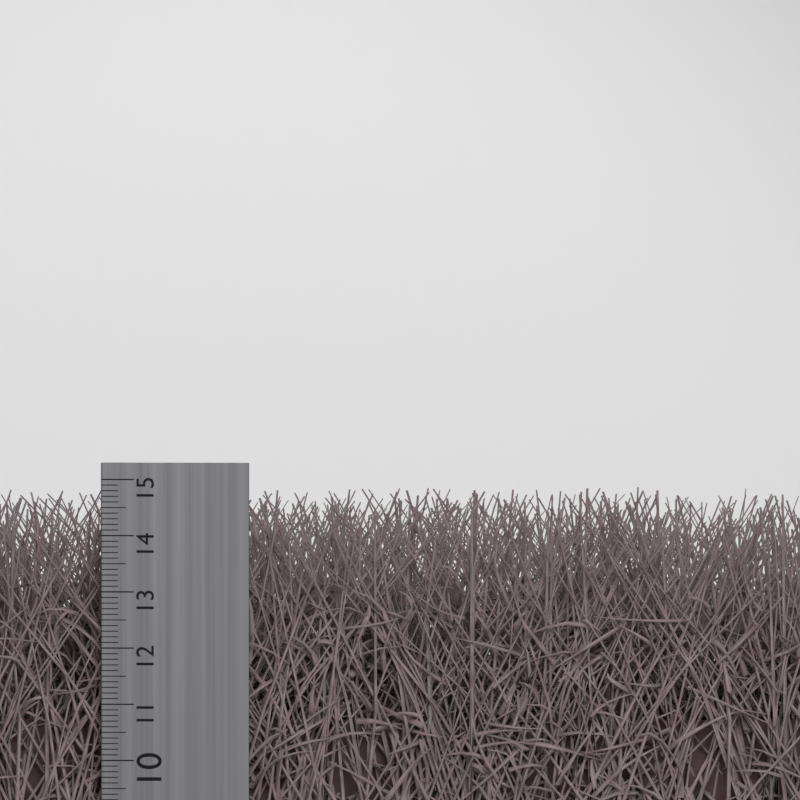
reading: 14.9 cm
